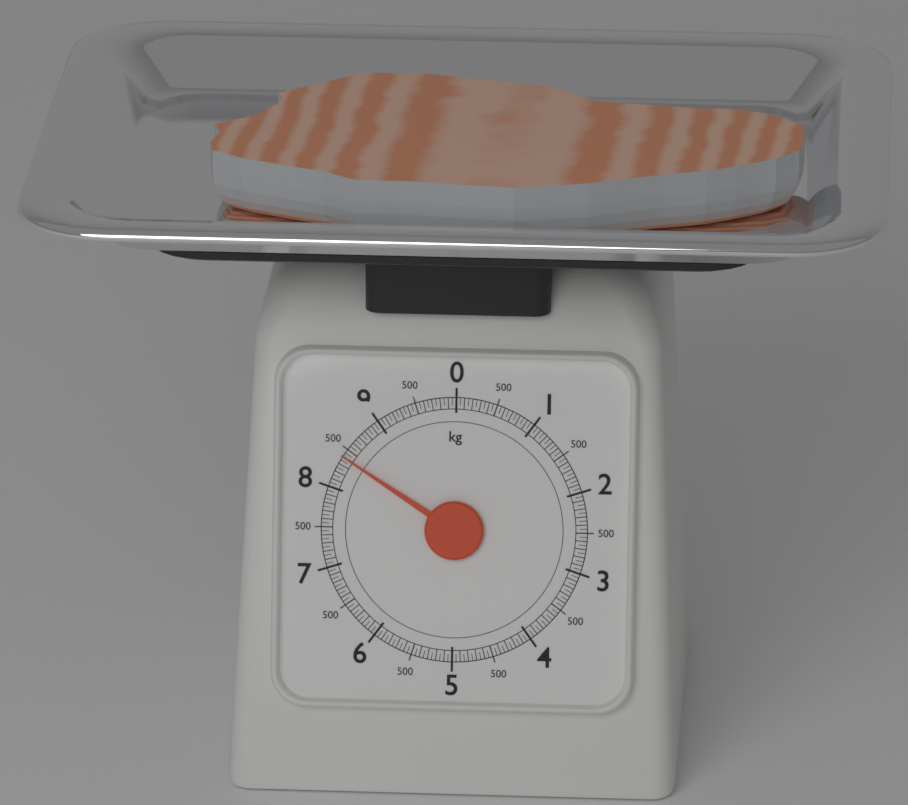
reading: 8.40 kg
